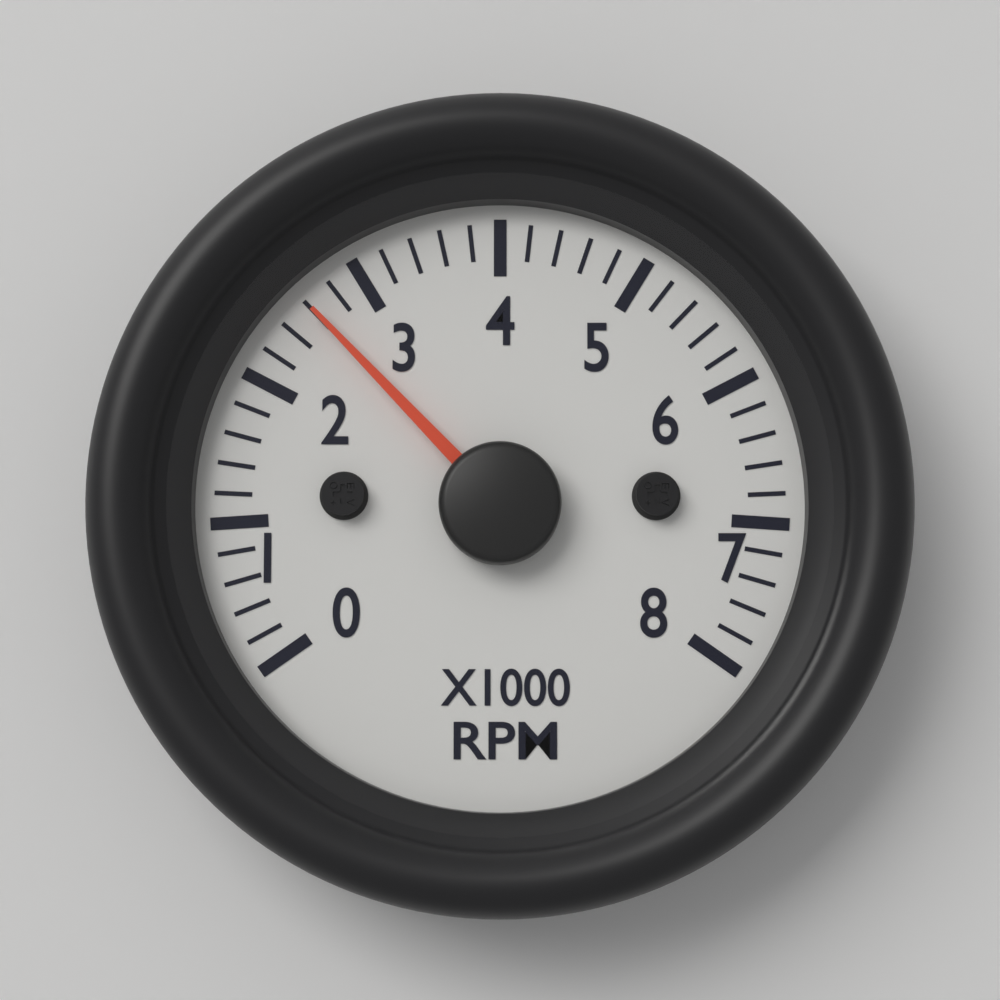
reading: 2600 RPM
